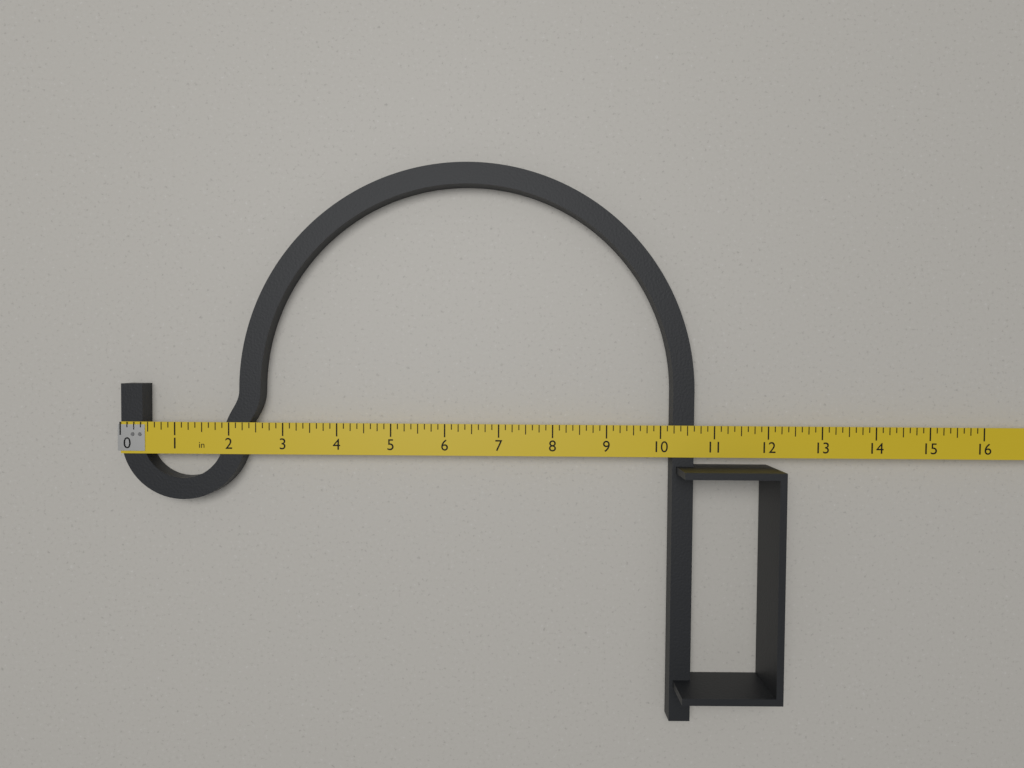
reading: 10.625 in
